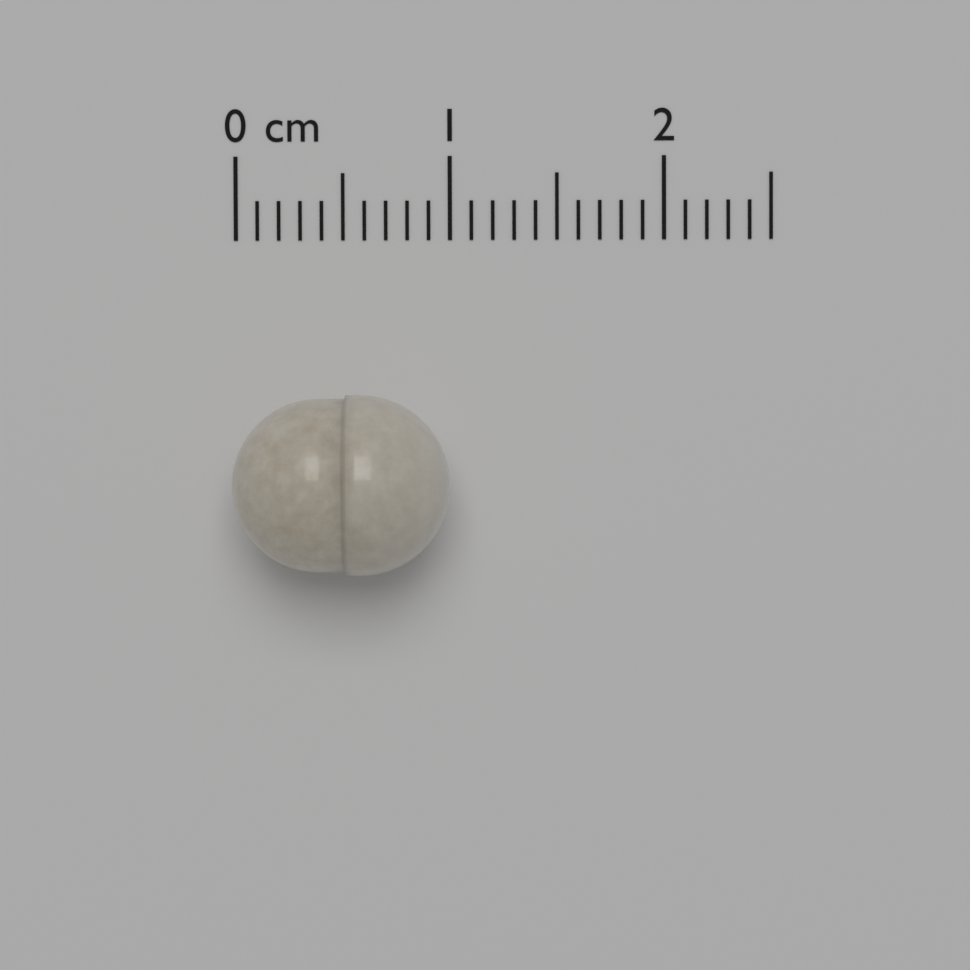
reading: 1.0 cm
